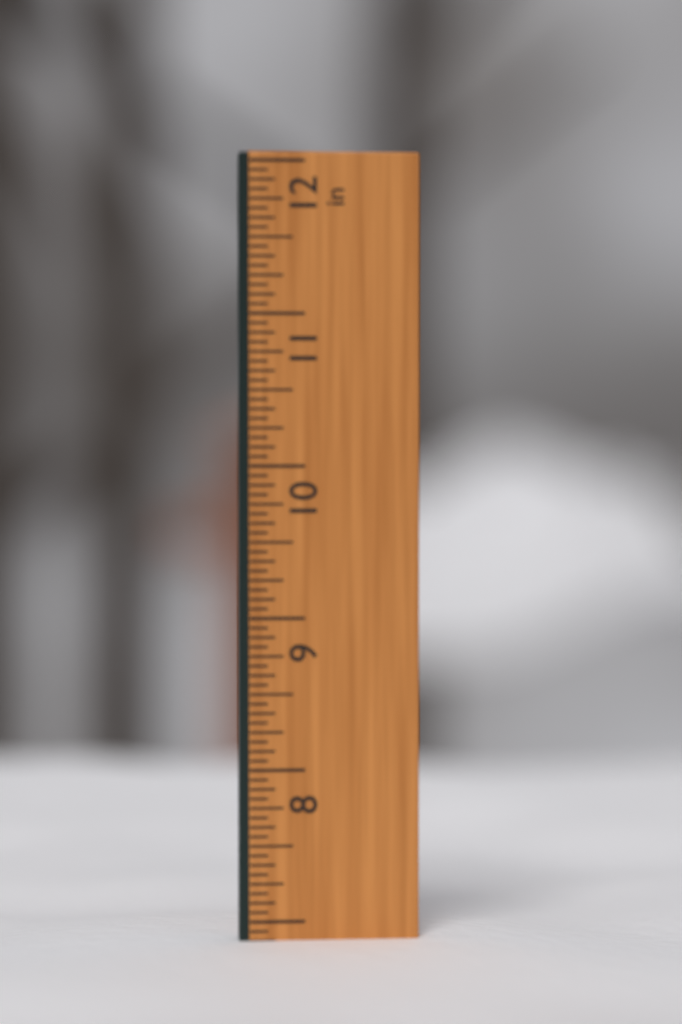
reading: 6.8750 in
